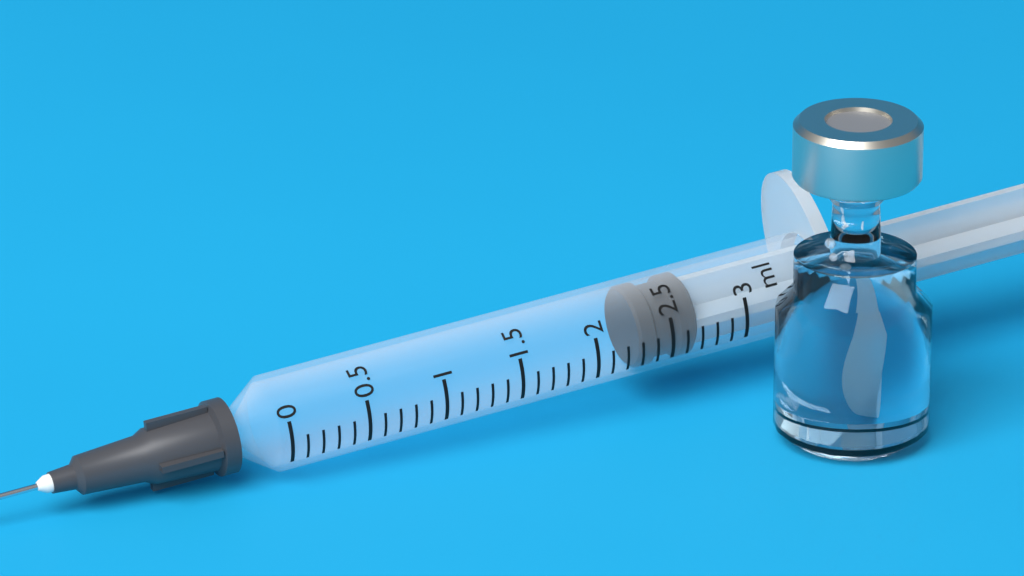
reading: 2.3 ml
